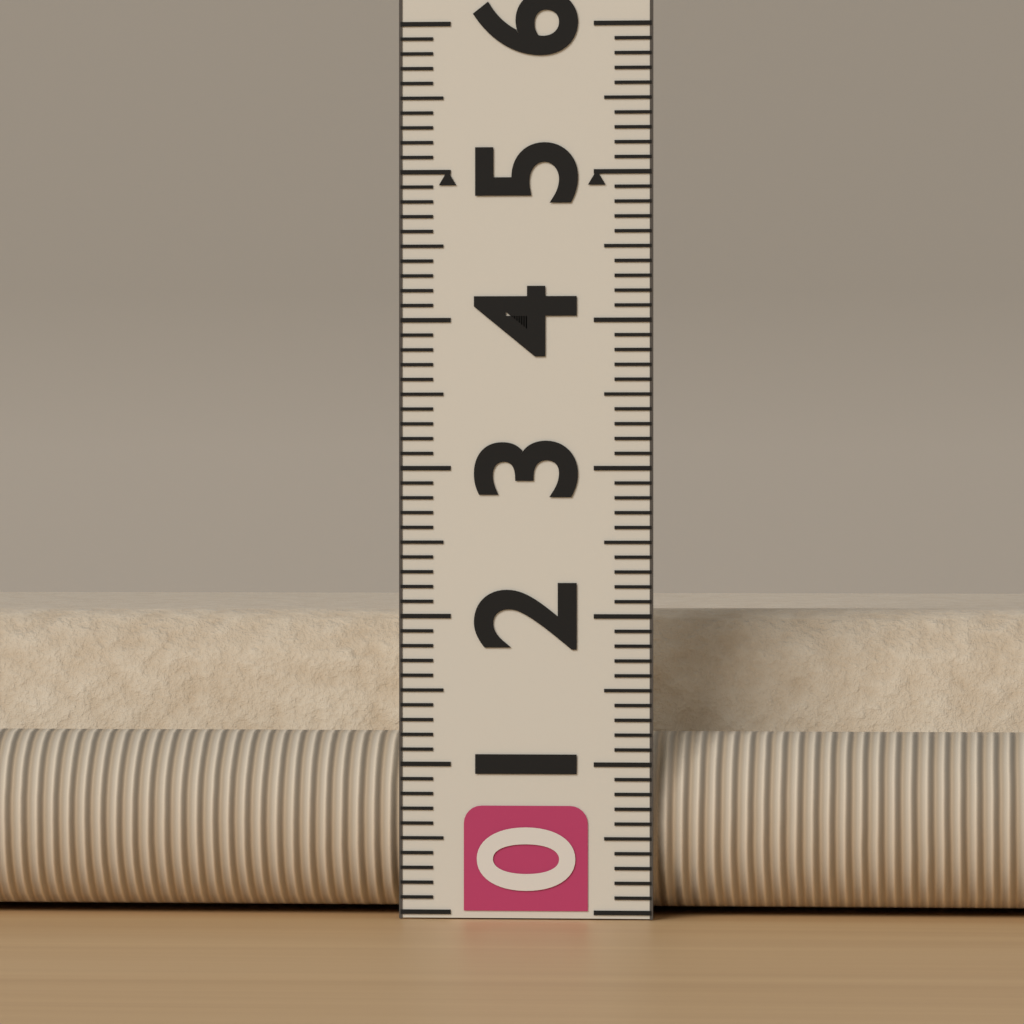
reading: 2.0 (no unit)
